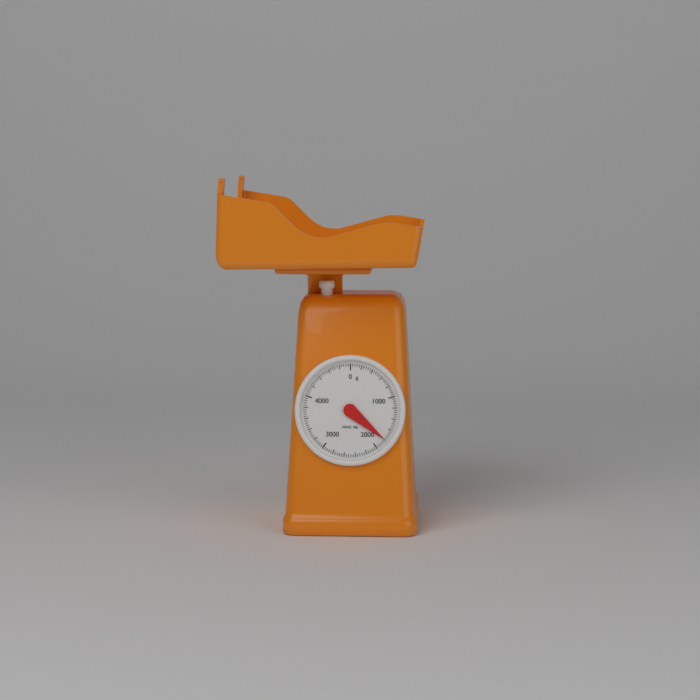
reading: 1800 g
